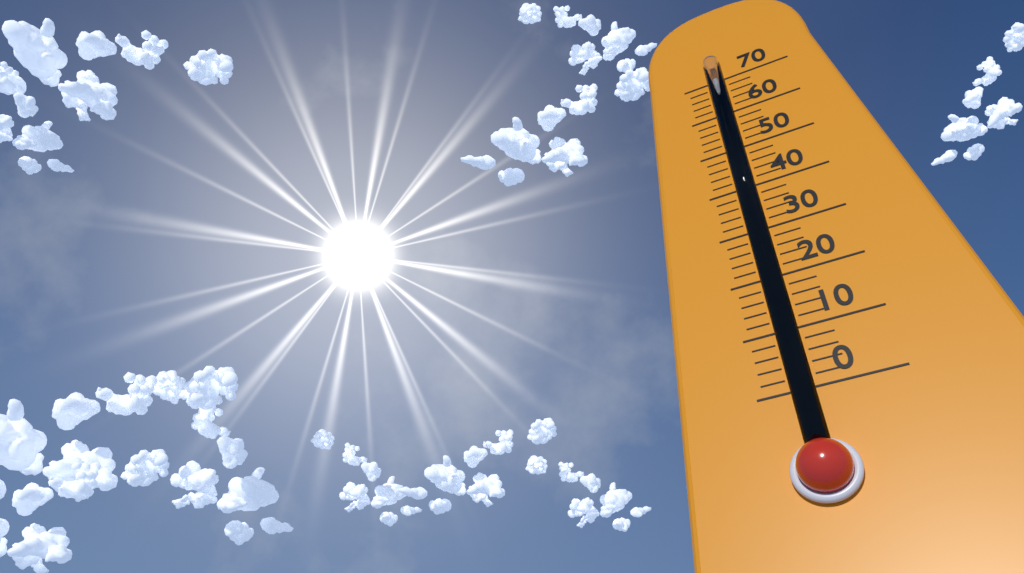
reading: 68 (no unit)
